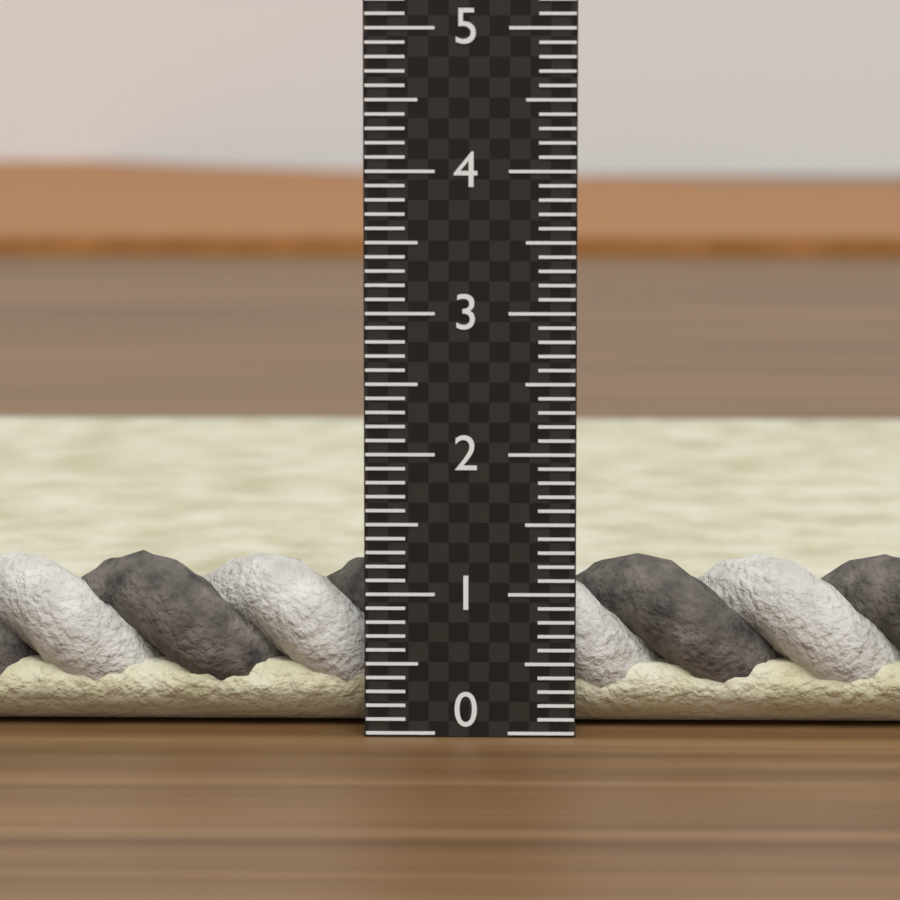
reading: 0.5 (no unit)
